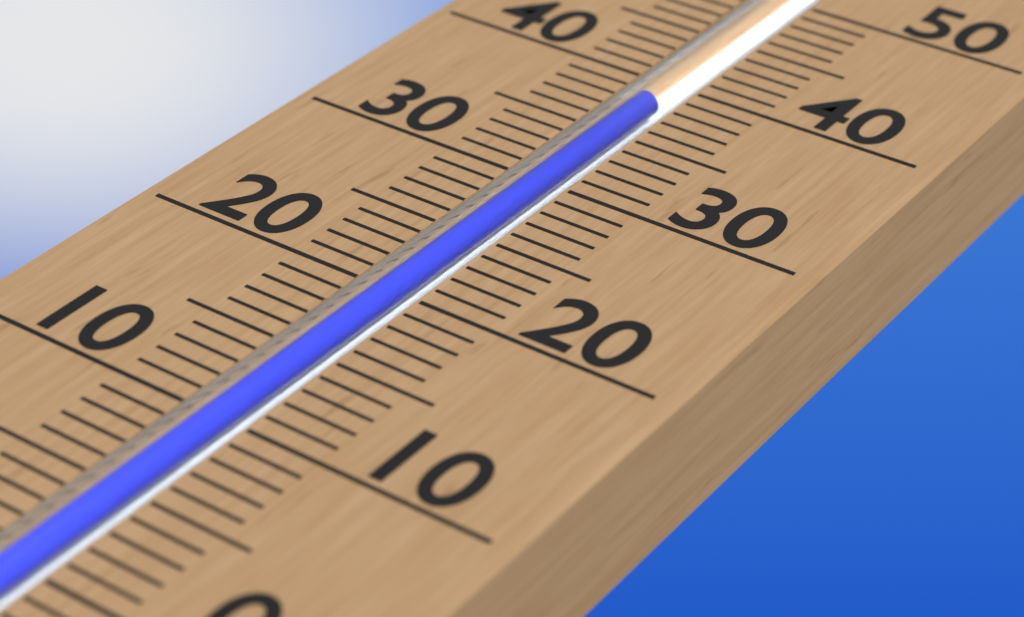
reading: 38 (no unit)
